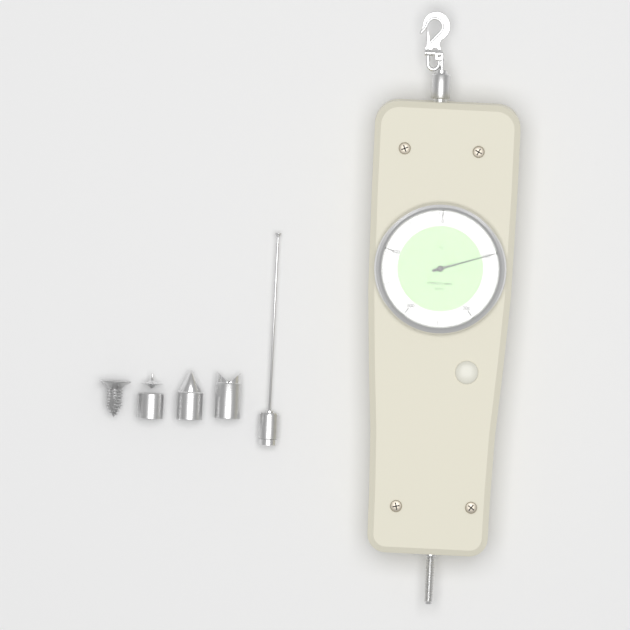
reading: 100 N
